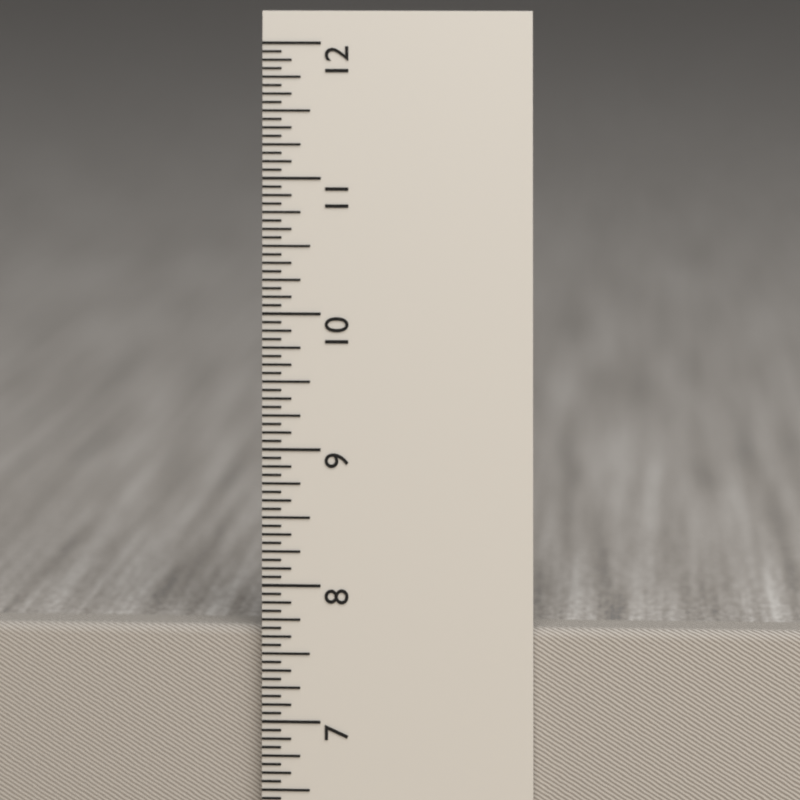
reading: 7.6875 in
